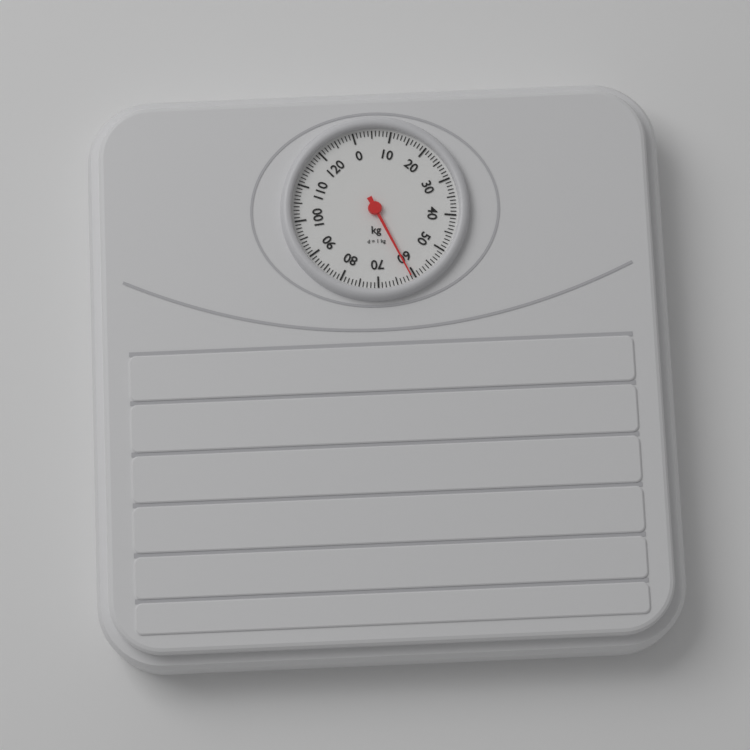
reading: 61 kg
